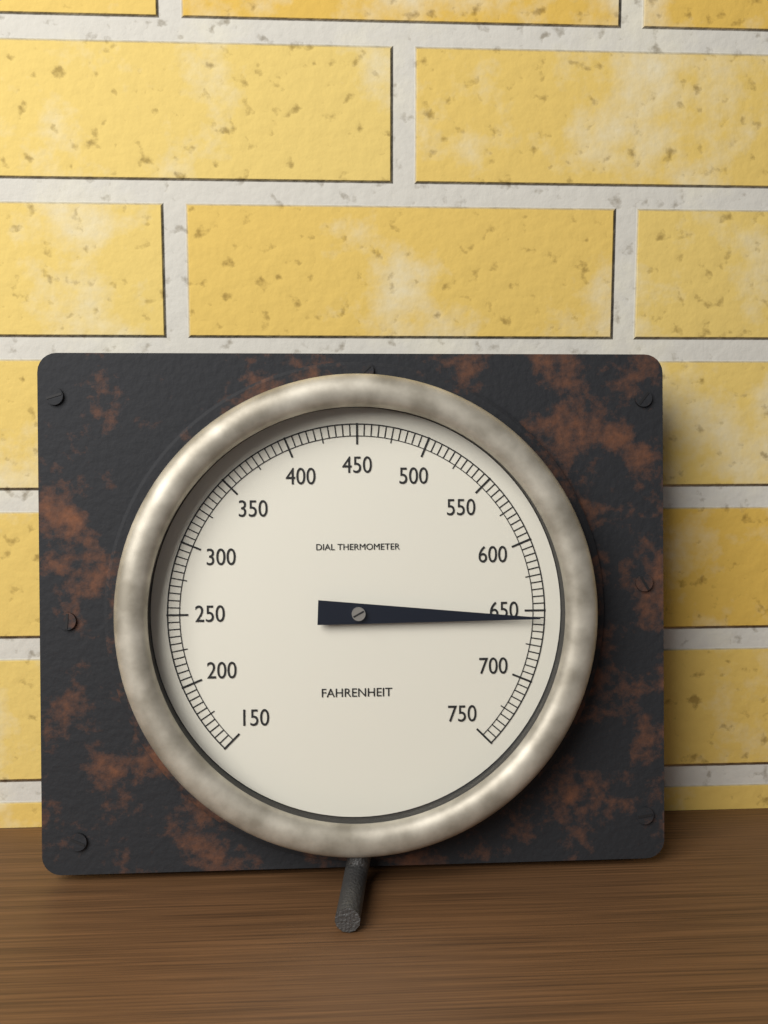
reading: 655 °F
